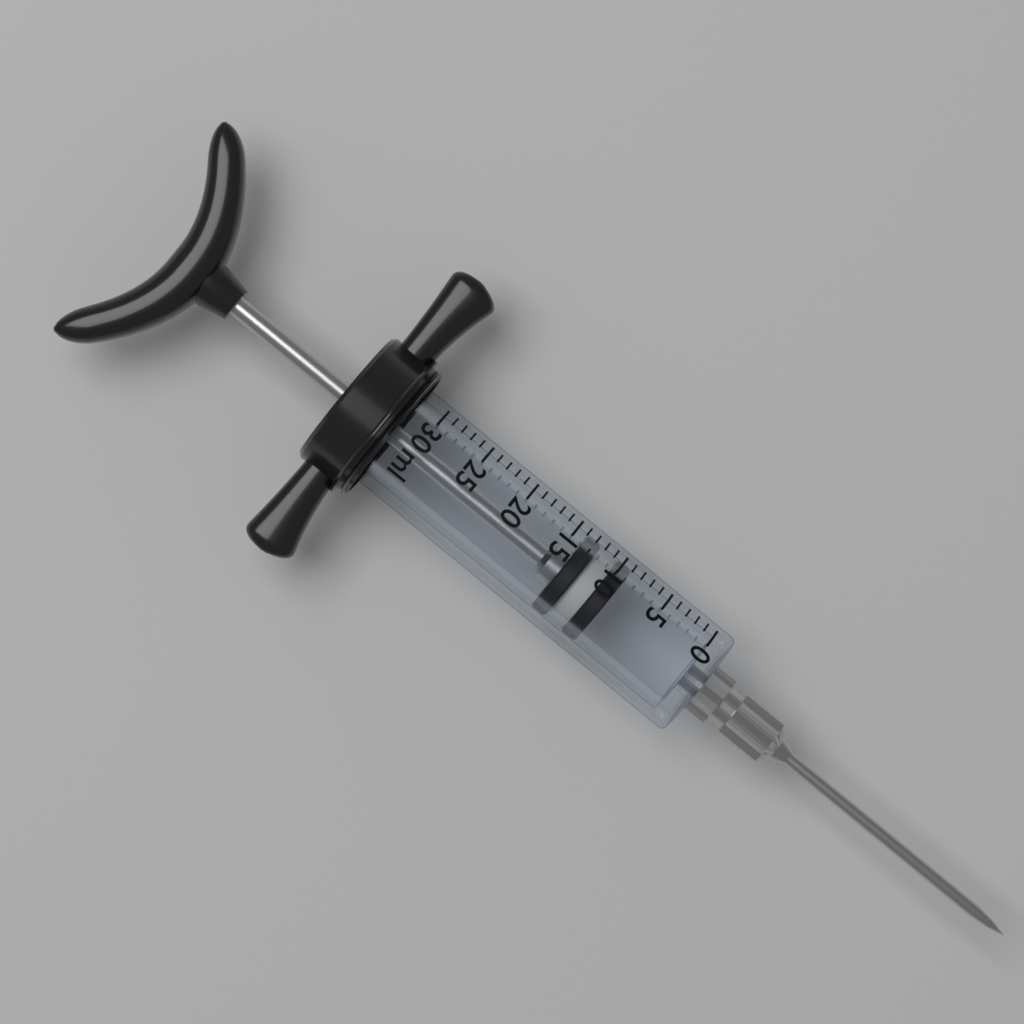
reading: 9 ml
